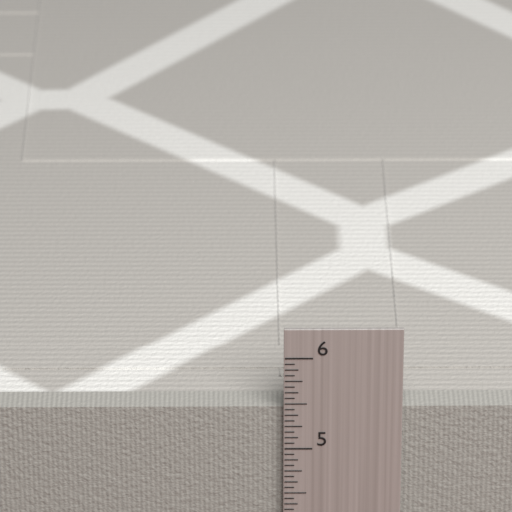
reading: 5.4375 in
